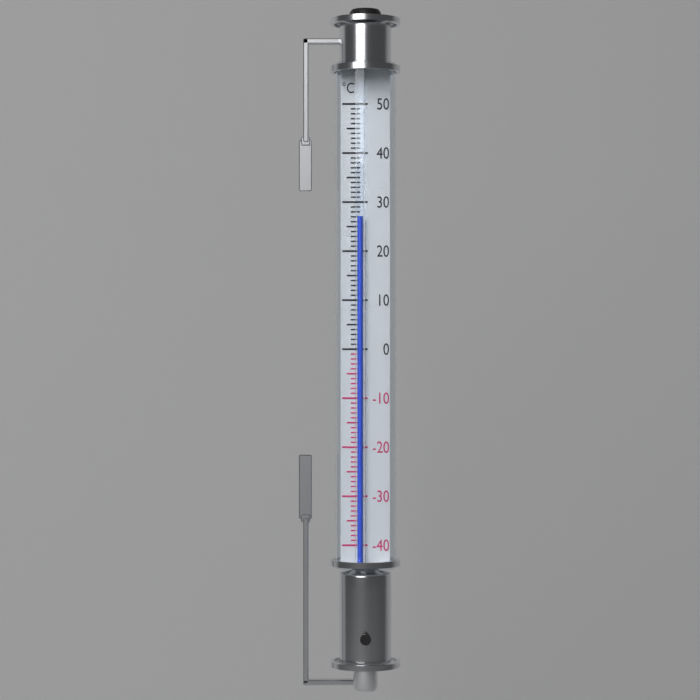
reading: 27 °C
